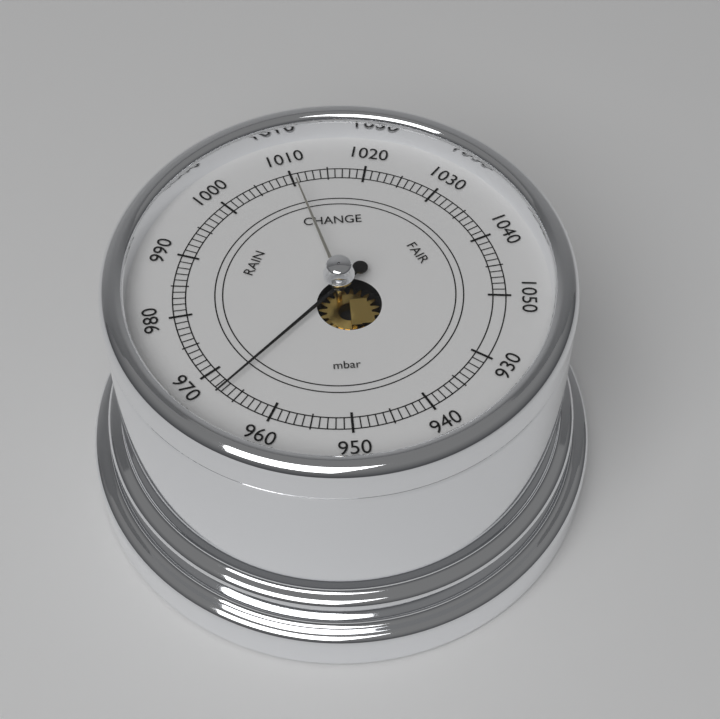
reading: 967 mbar
